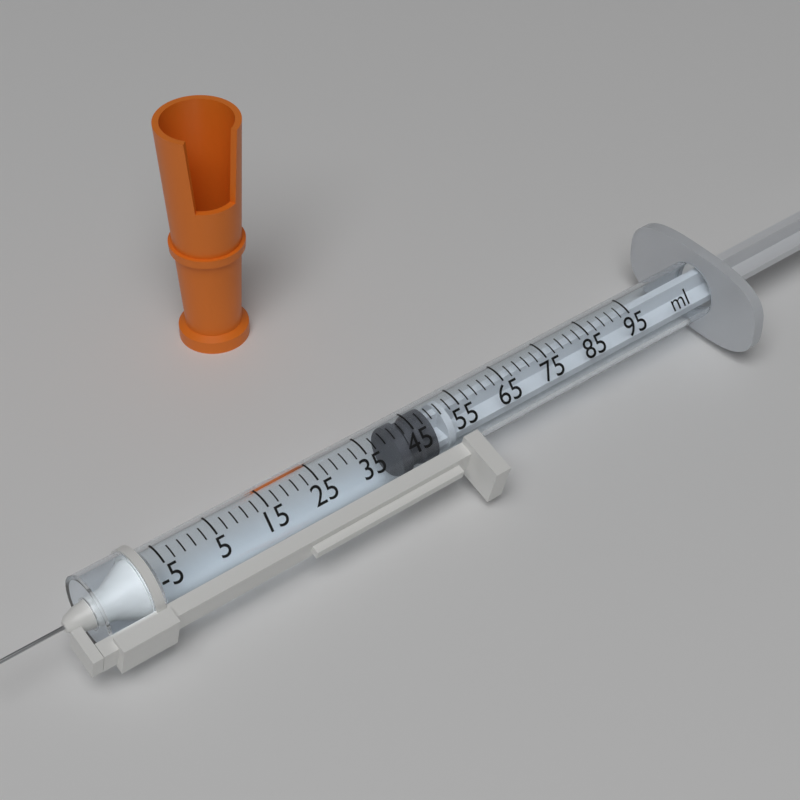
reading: 41 ml
